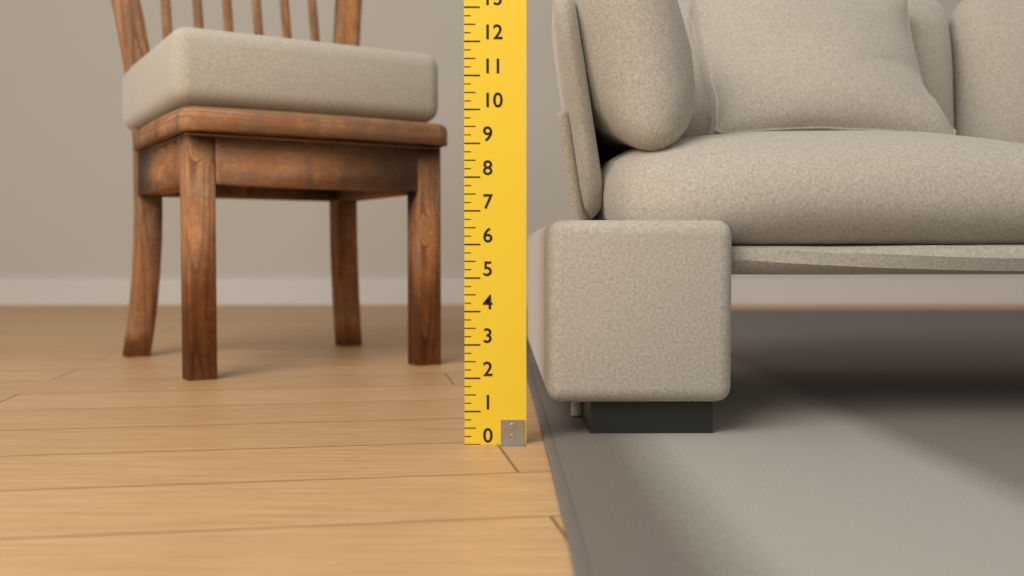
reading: 6.75 (no unit)
